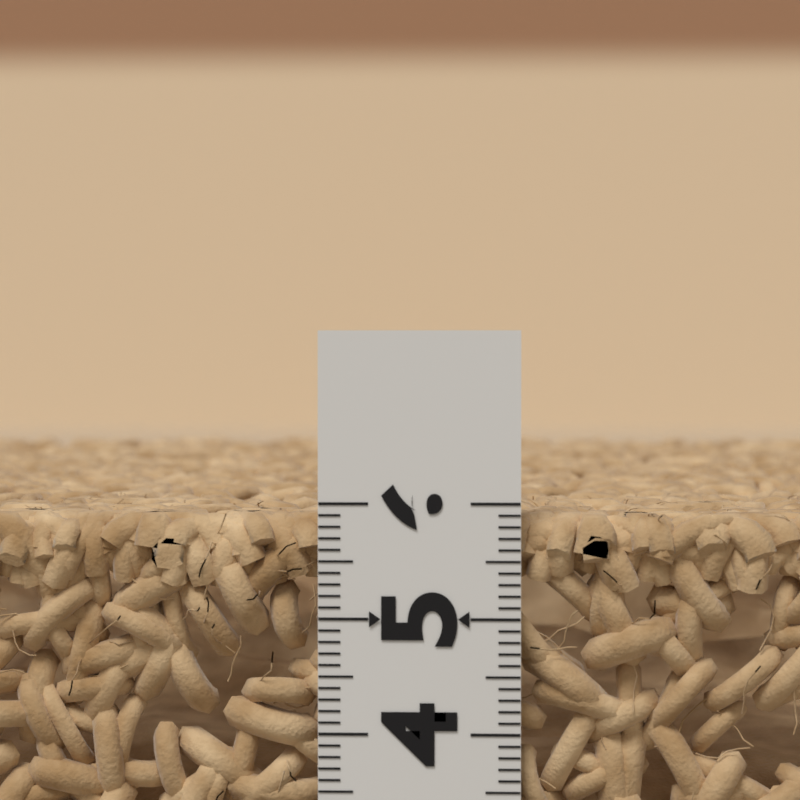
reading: 5.9 (no unit)
